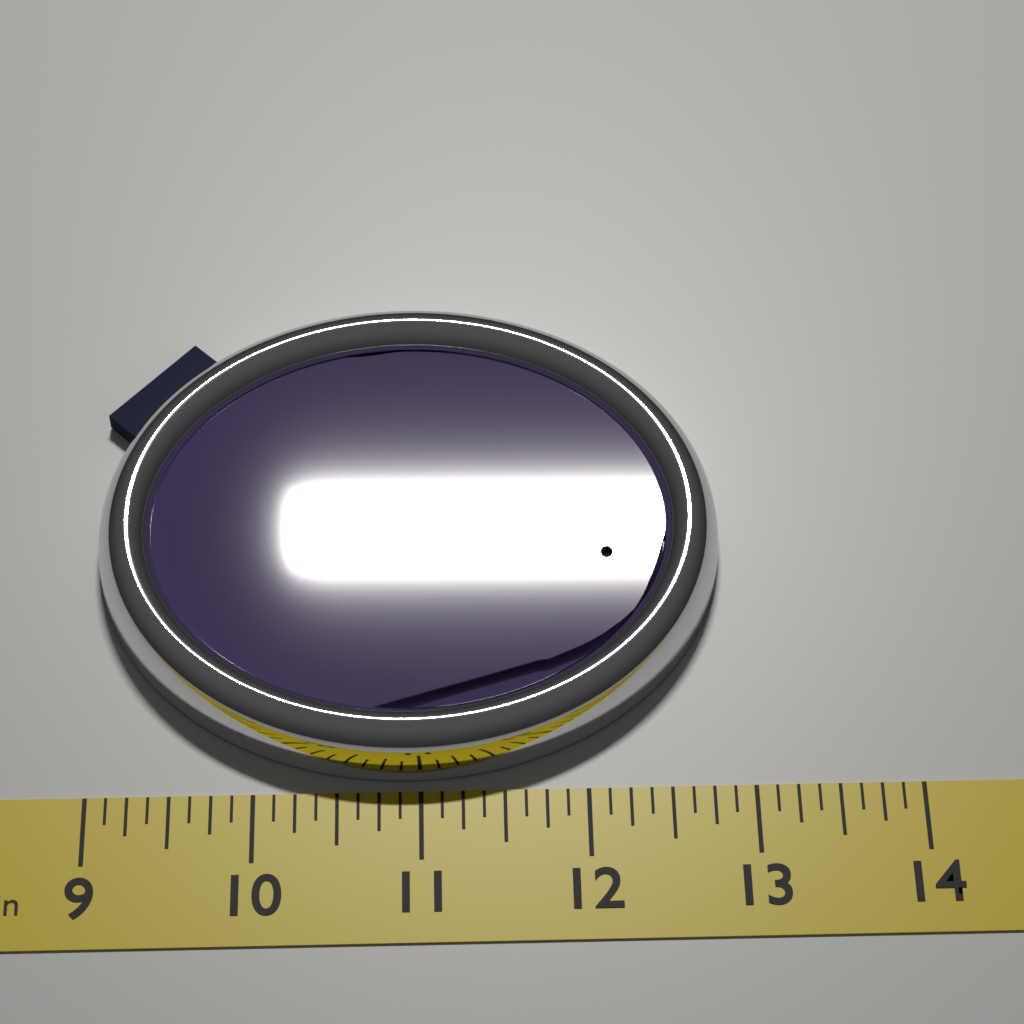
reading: 12.875 in
